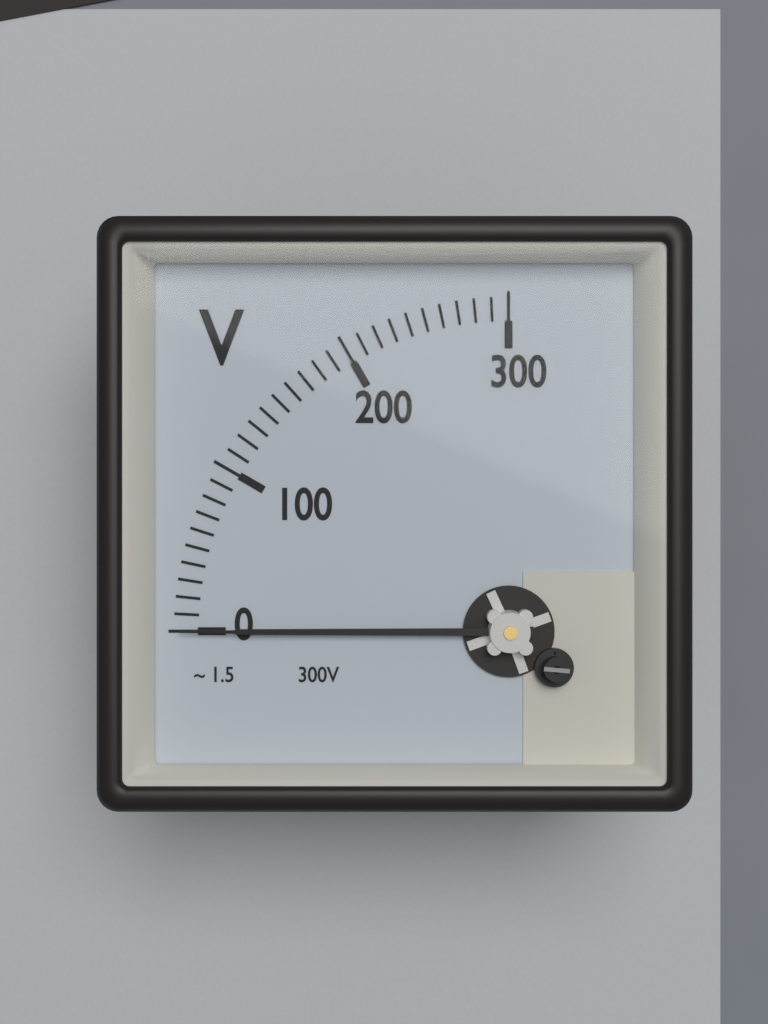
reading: 0 V
